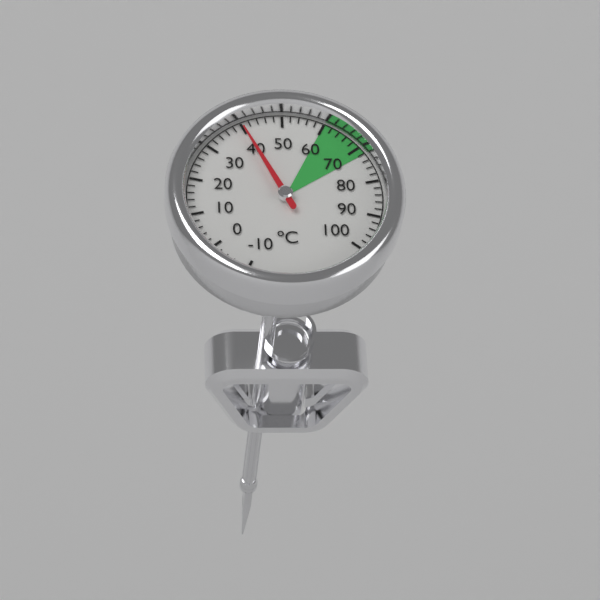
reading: 40 °C
